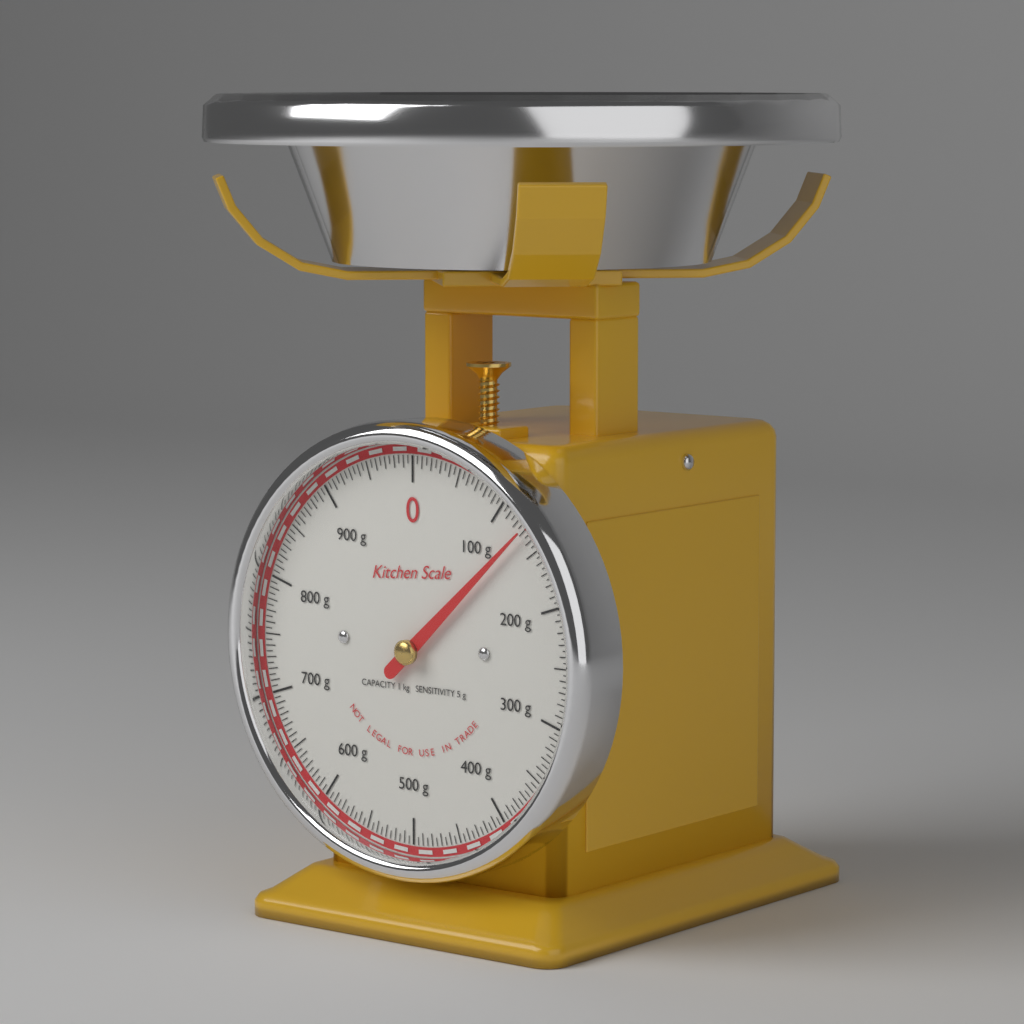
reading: 130 g
